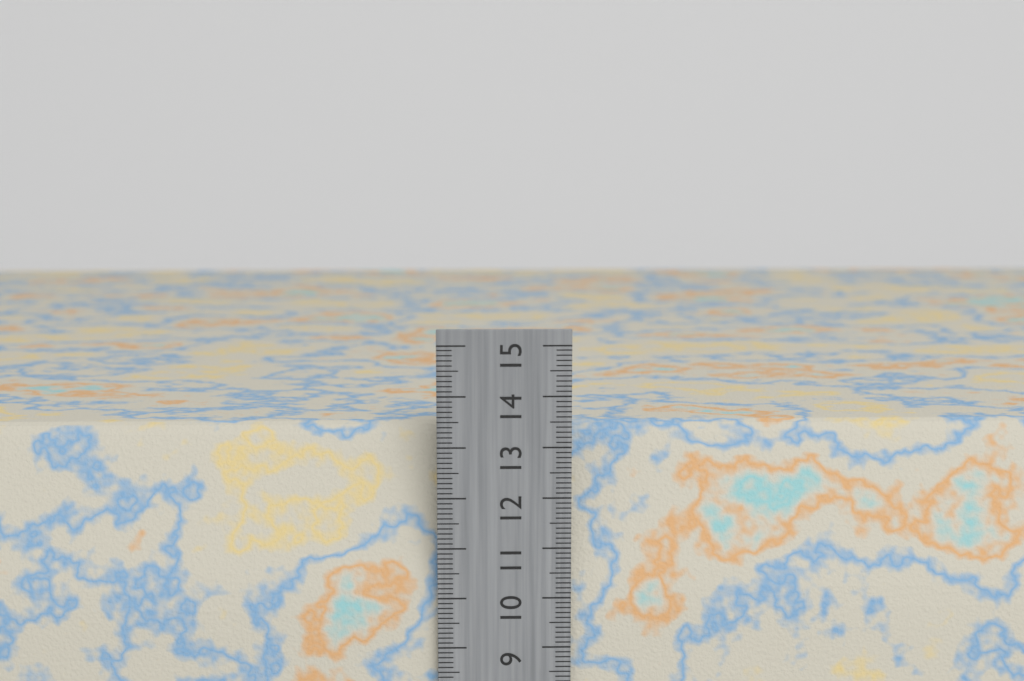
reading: 13.3 cm
